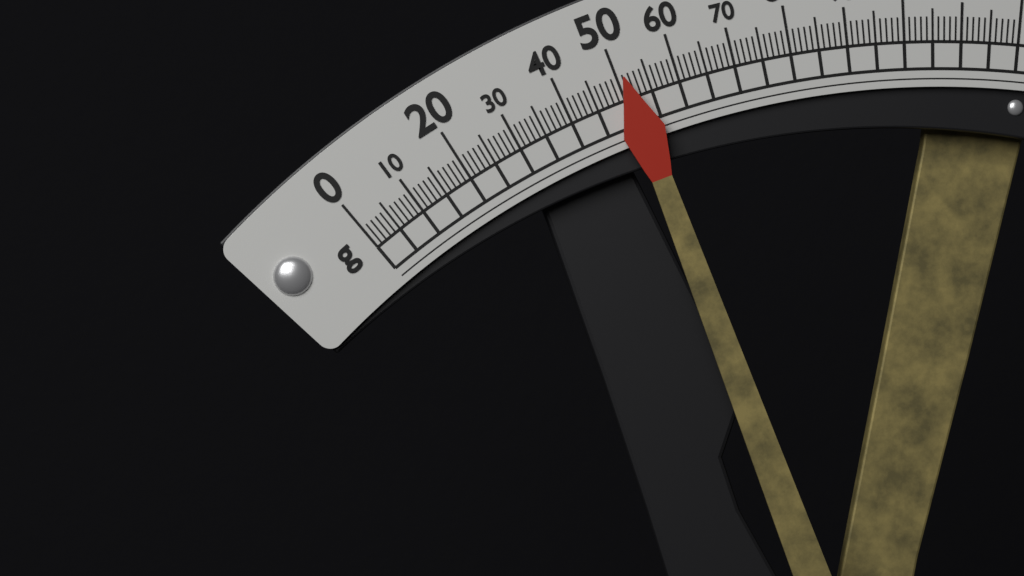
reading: 51 g
